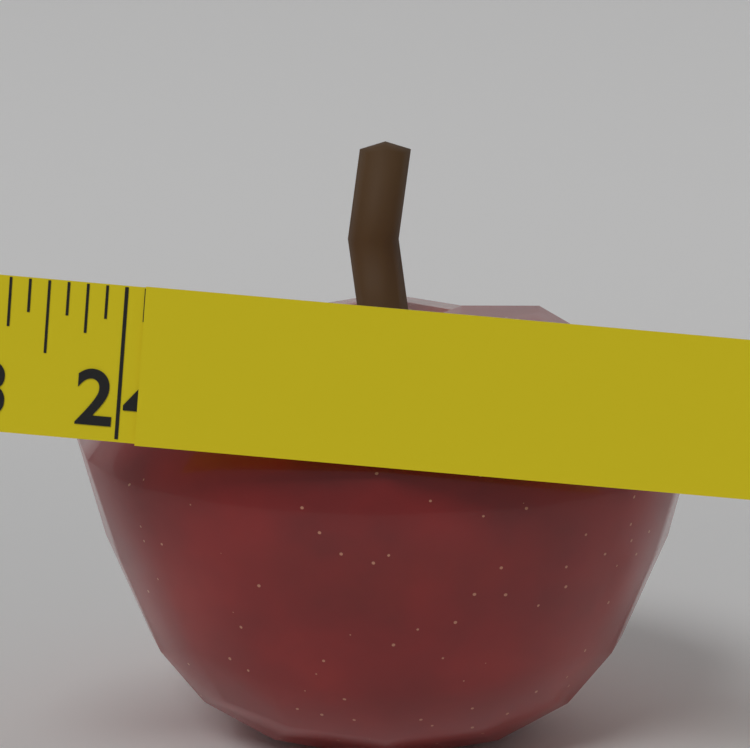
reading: 24.125 in
